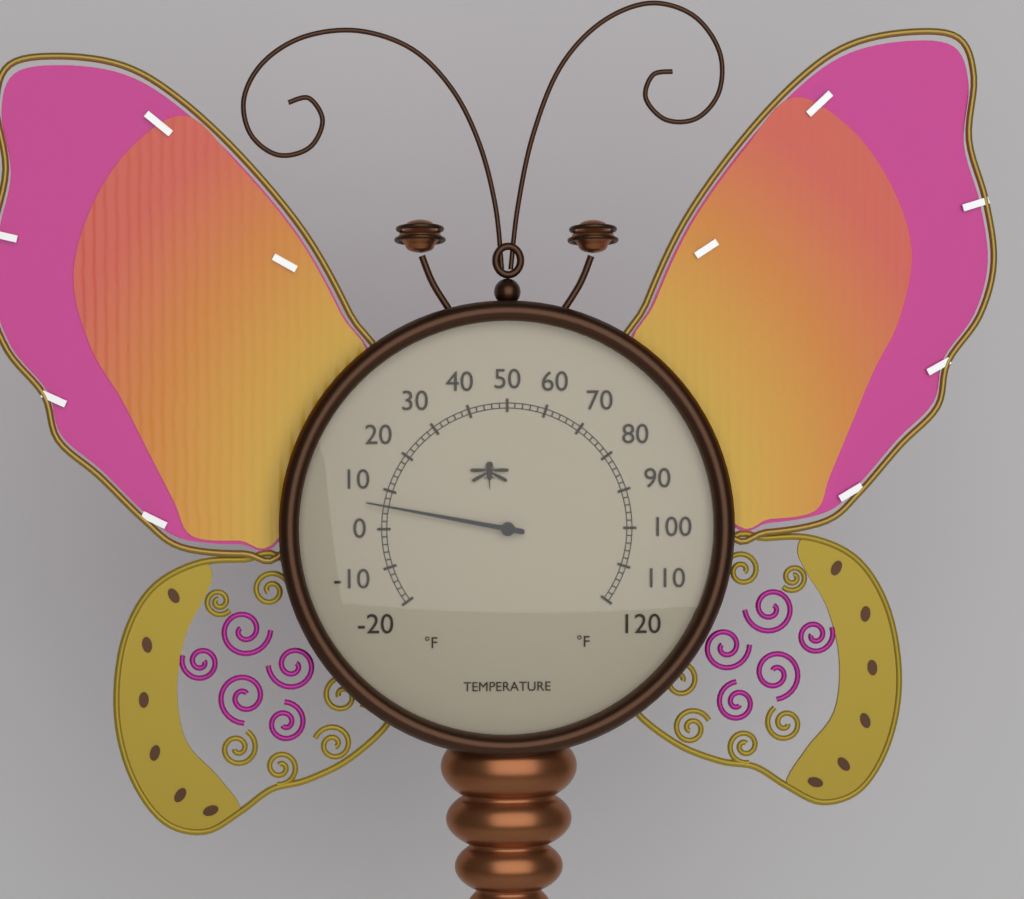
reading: 6 °F
